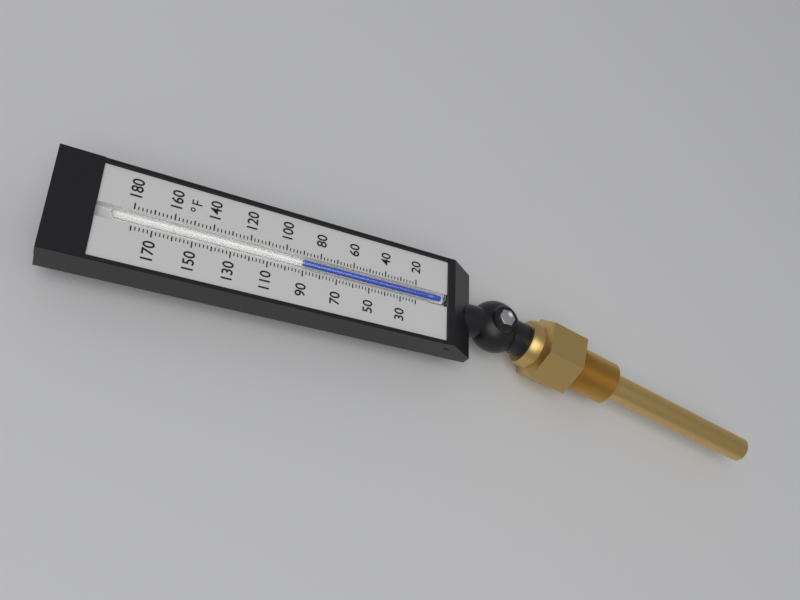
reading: 90 °F
